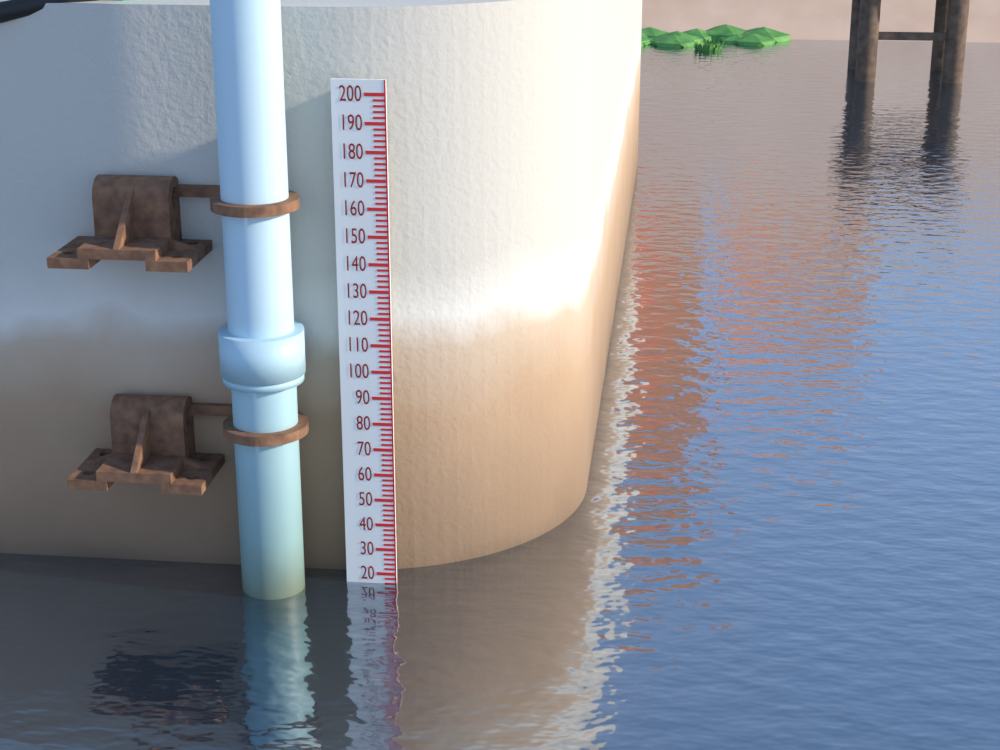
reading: 16 (no unit)
